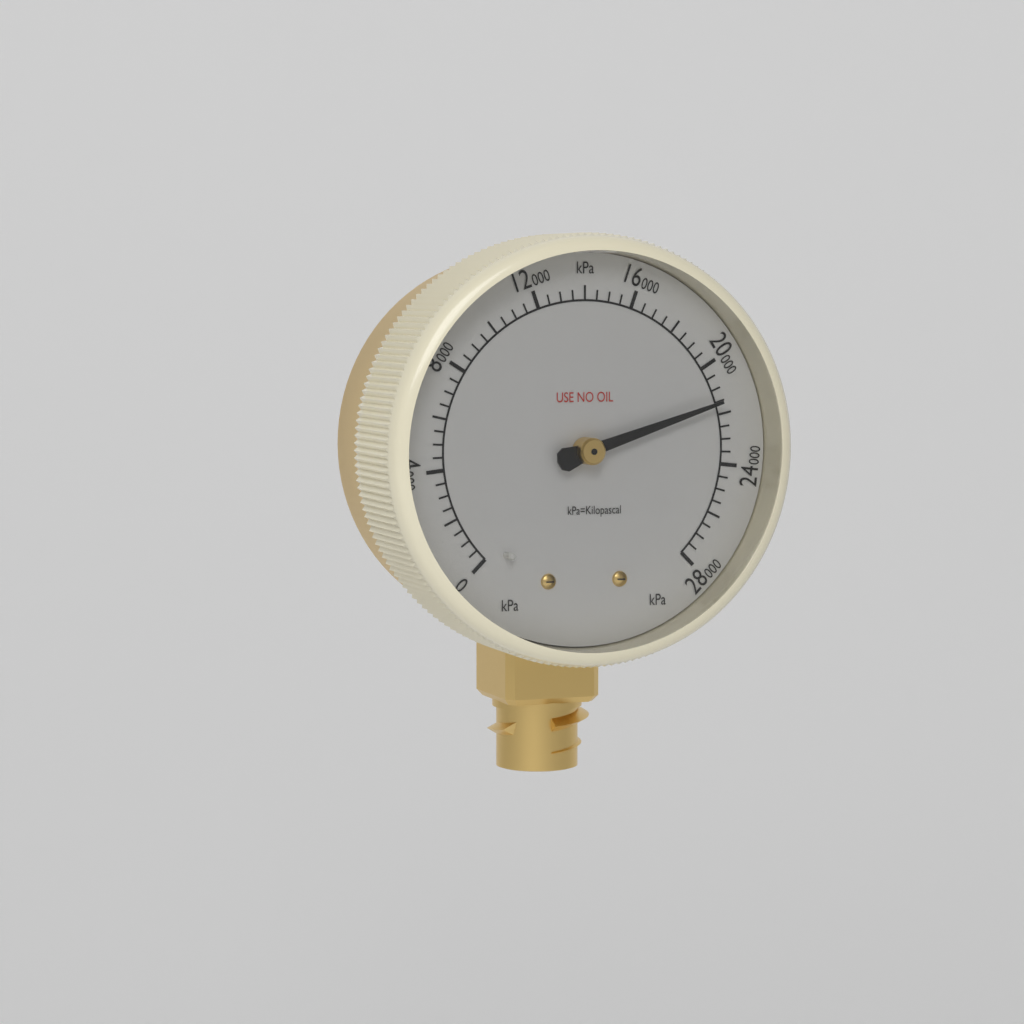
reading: 21500 kPa
